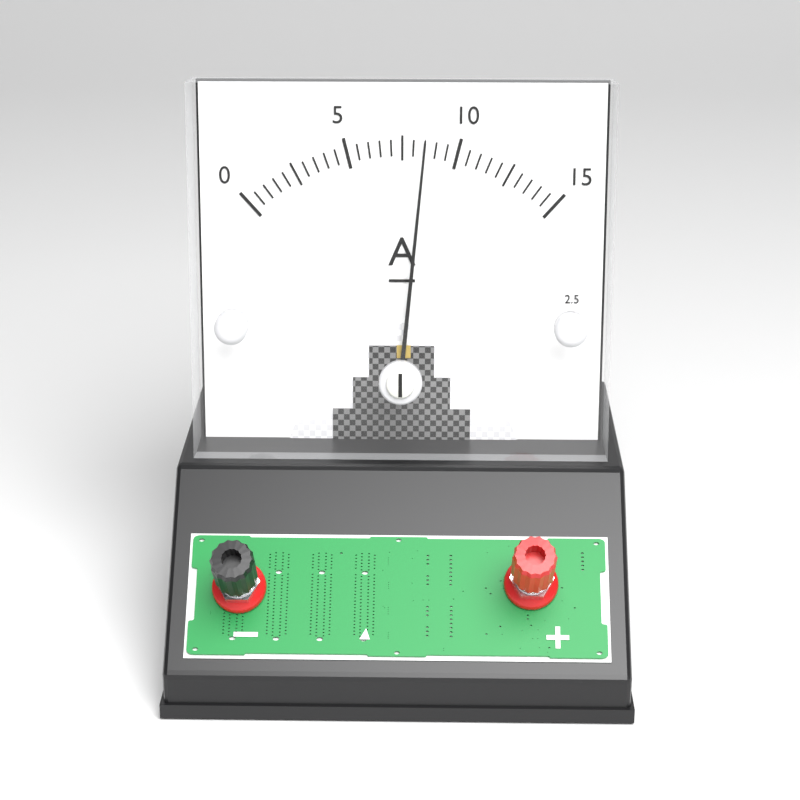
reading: 8.5 A
